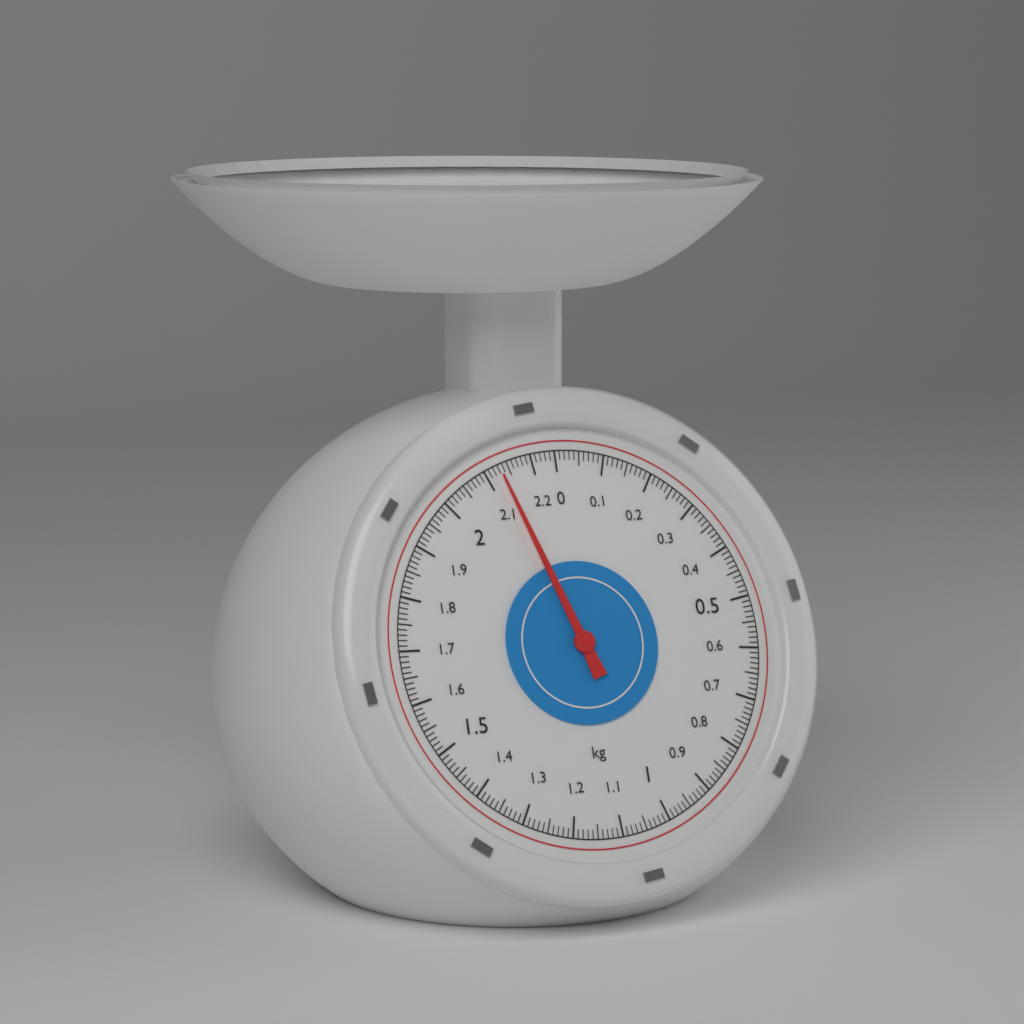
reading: 2.13 kg
